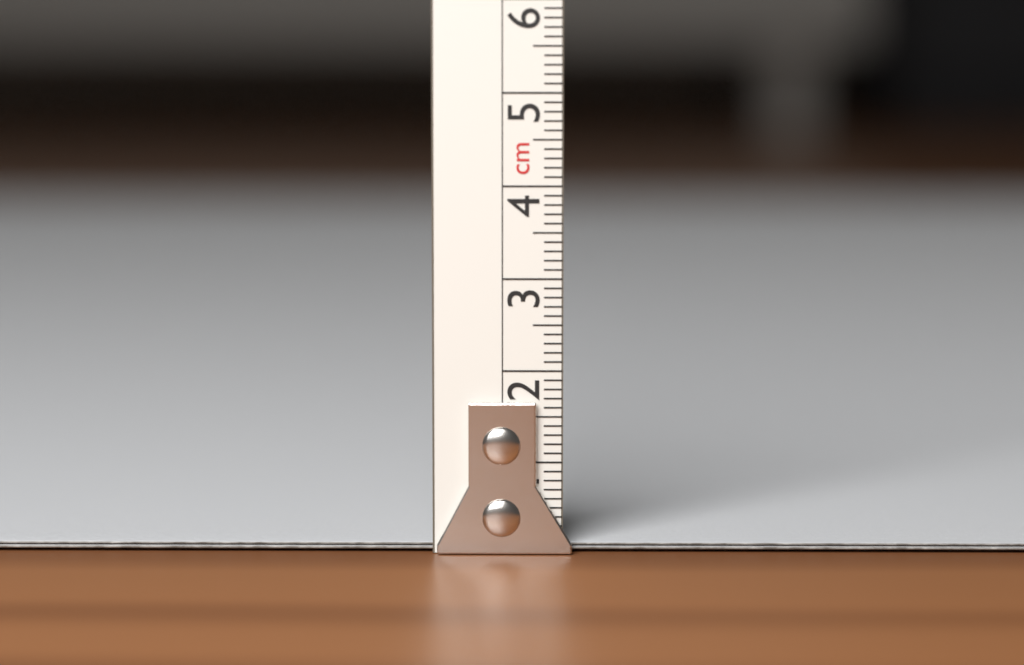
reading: 0.1 cm
